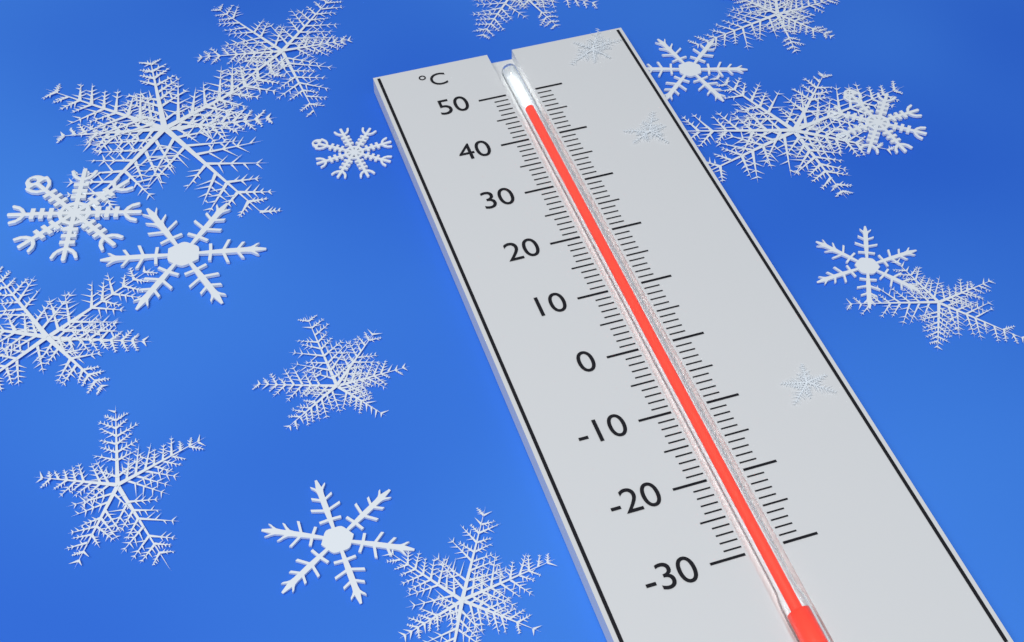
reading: 46 °C
